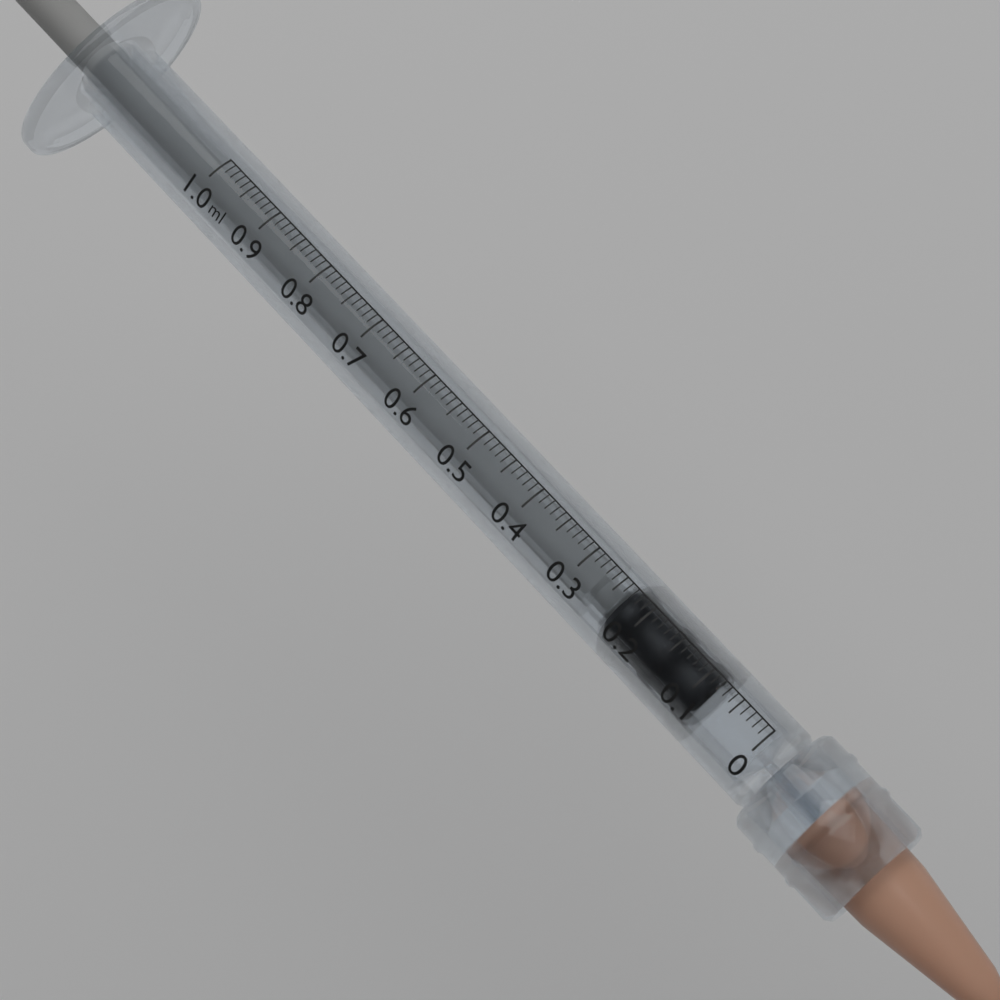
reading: 0.08 ml
